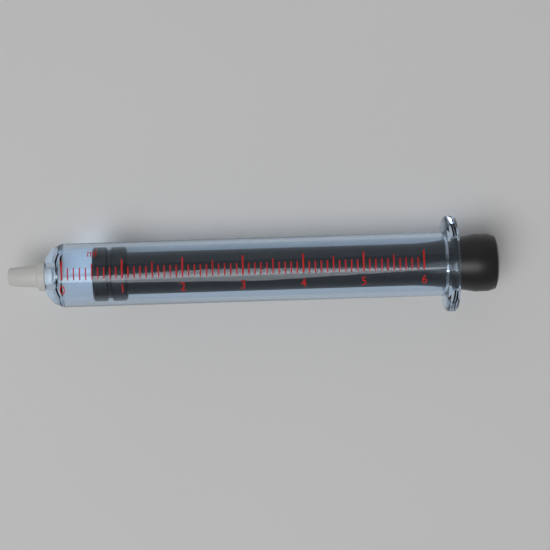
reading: 0.5 ml
